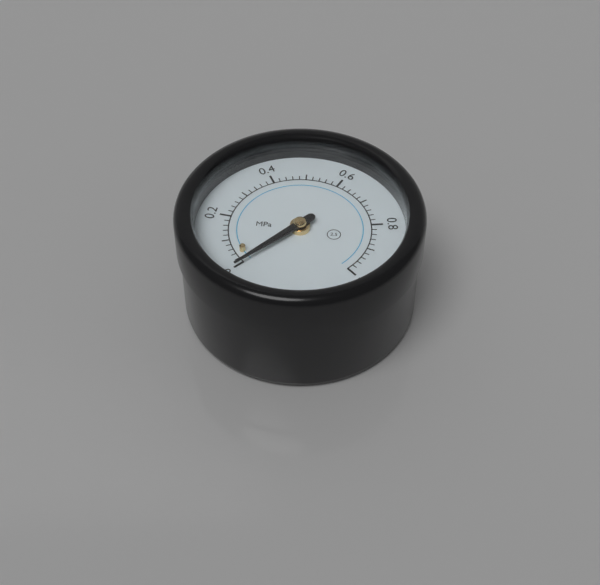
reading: 0.00 MPa
